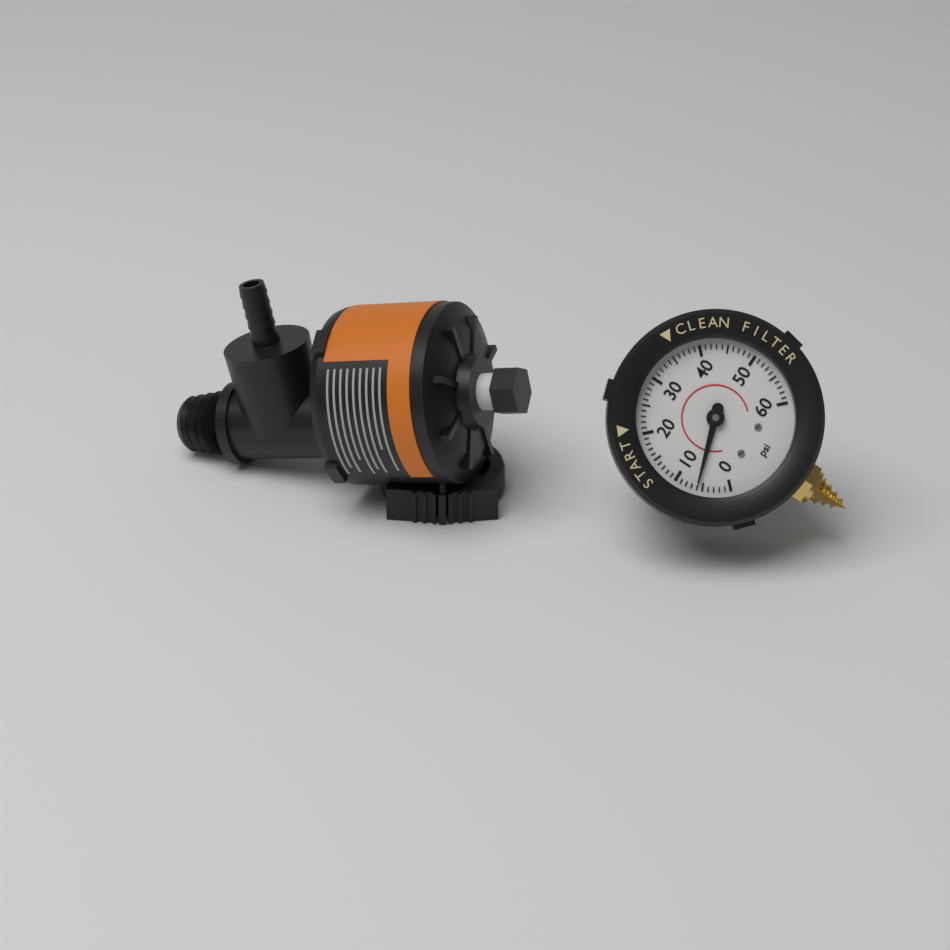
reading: 6 psi
